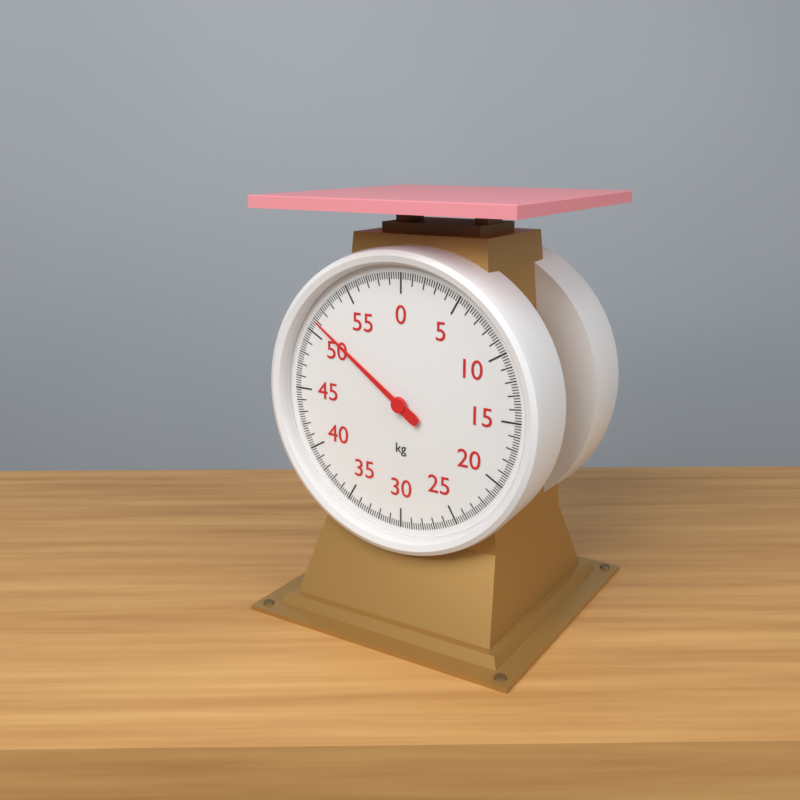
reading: 51.0 kg
